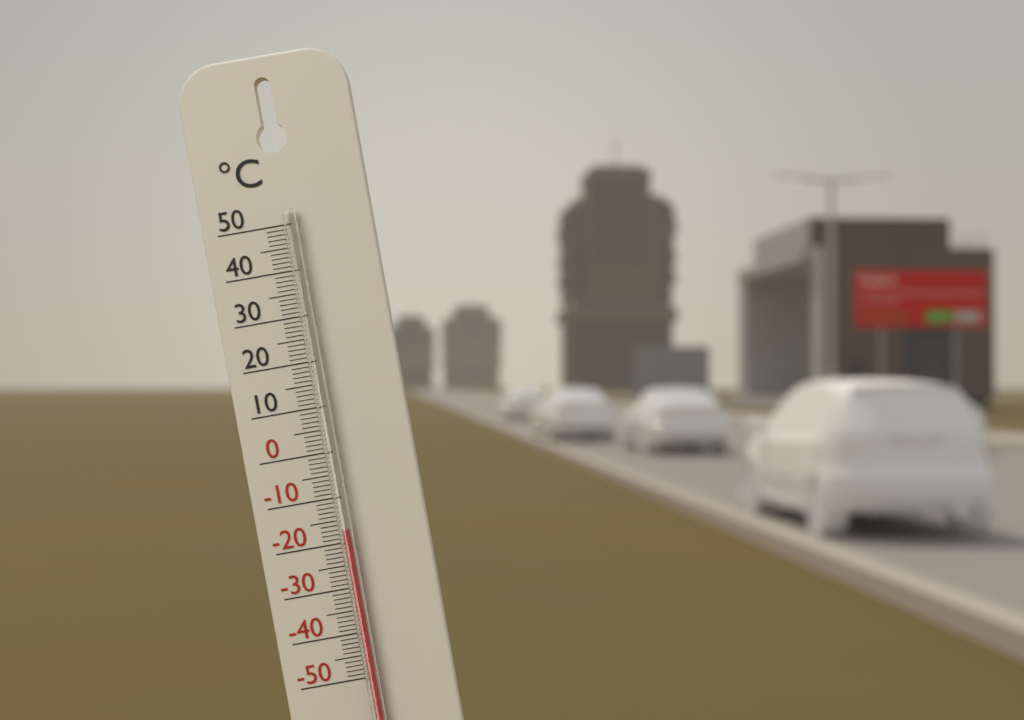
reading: -17 °C
